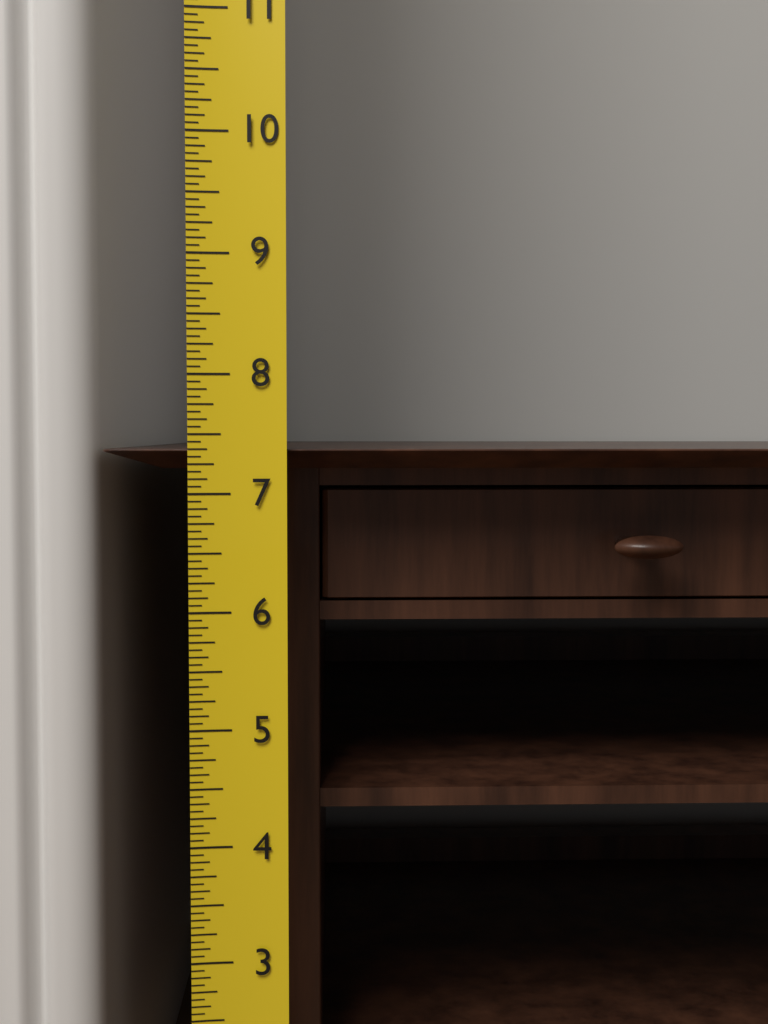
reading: 7.3750 (no unit)
